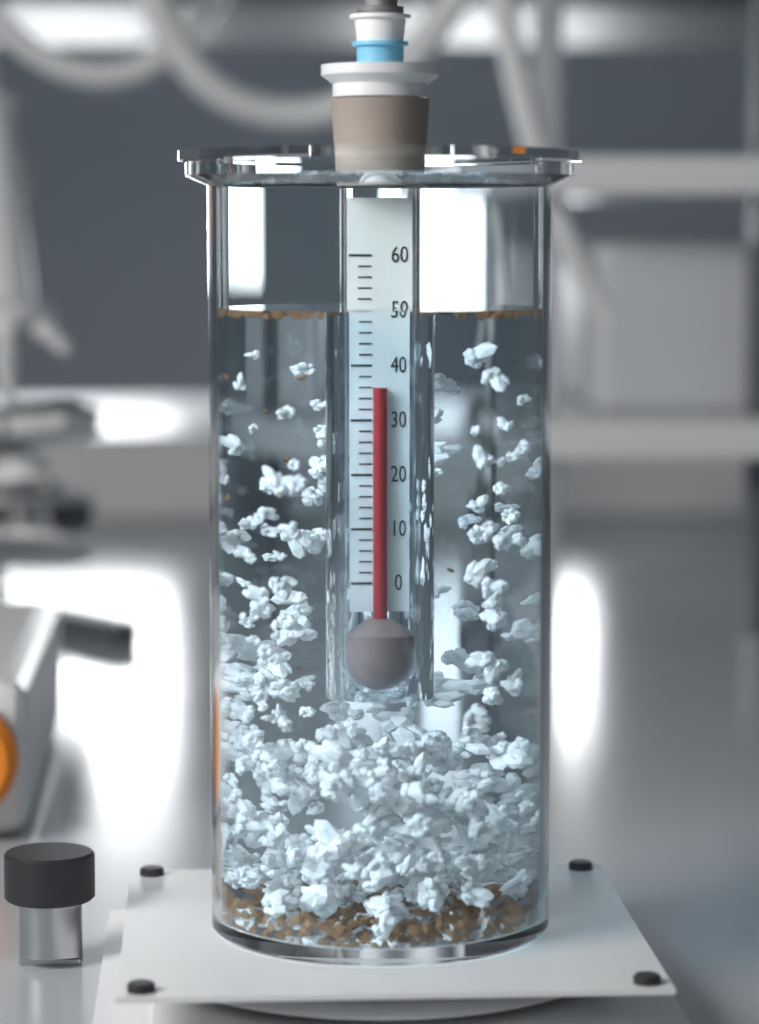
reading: 36 (no unit)
